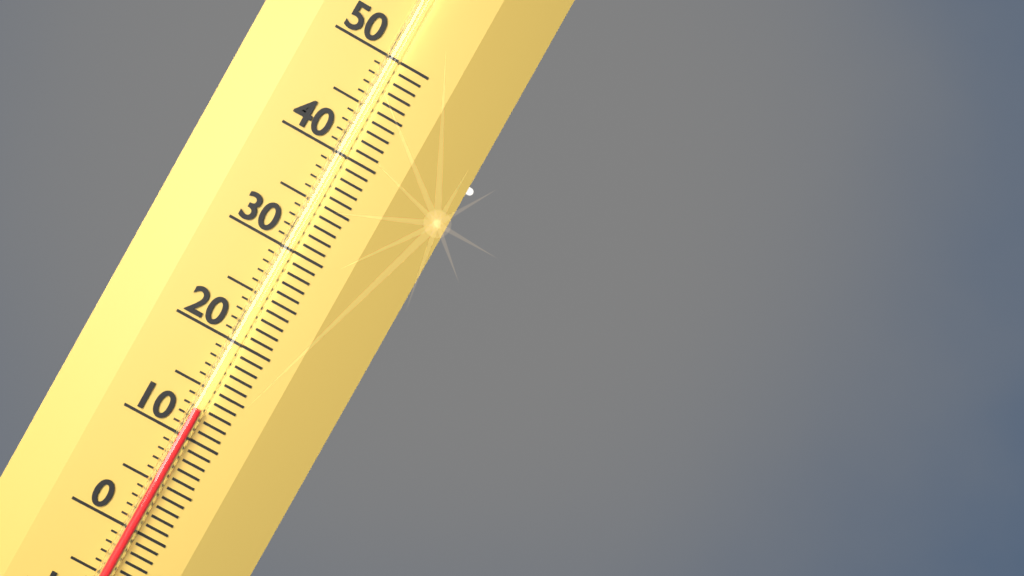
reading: 13 (no unit)
